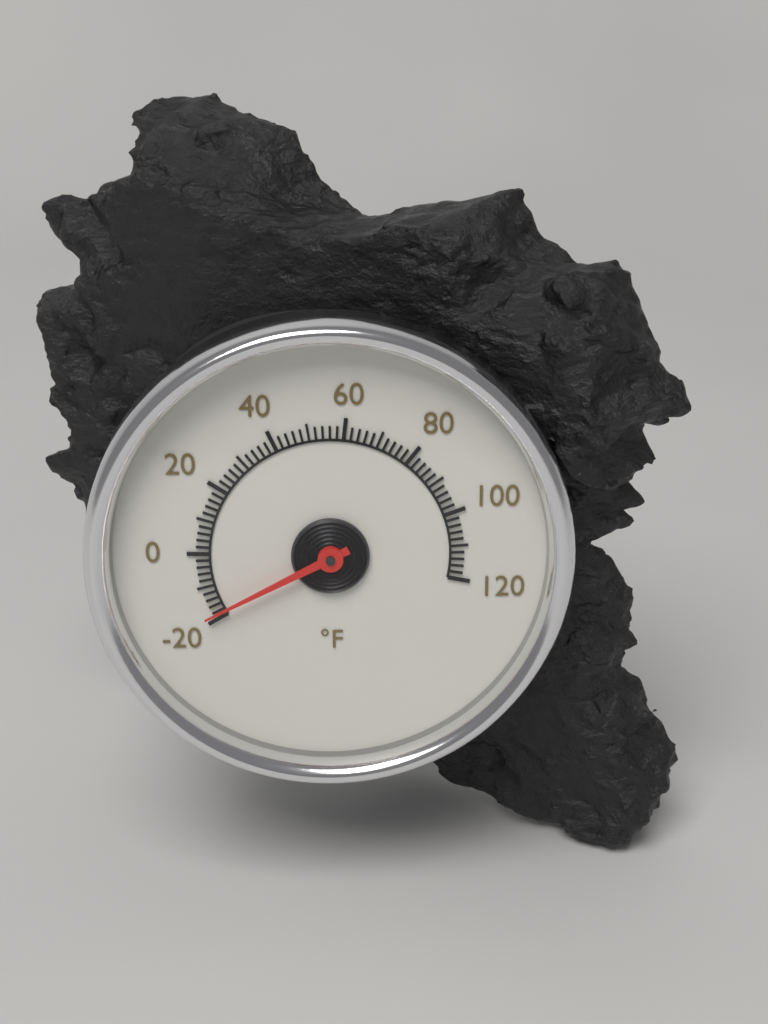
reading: -18 °F
